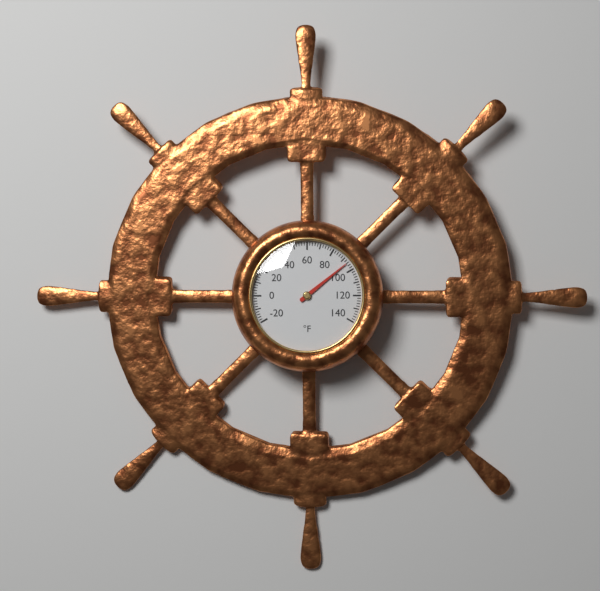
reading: 94 °F
